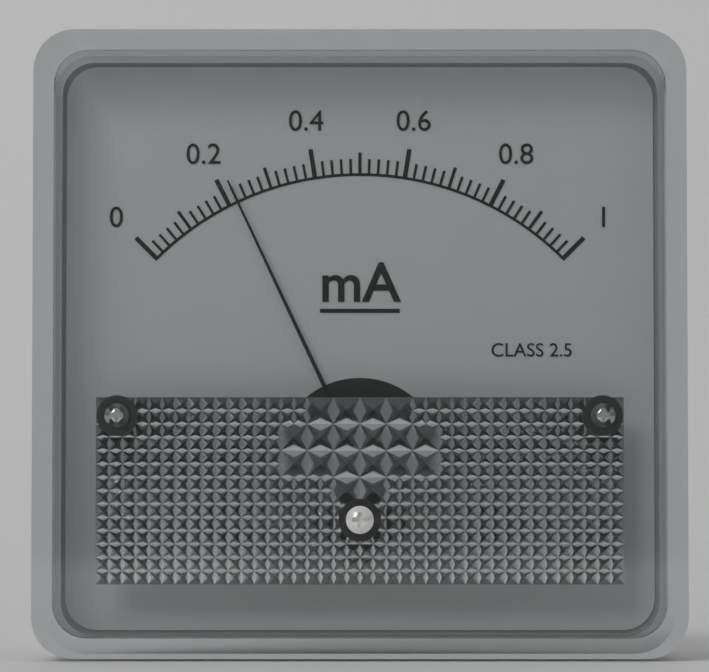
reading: 0.22 mA
